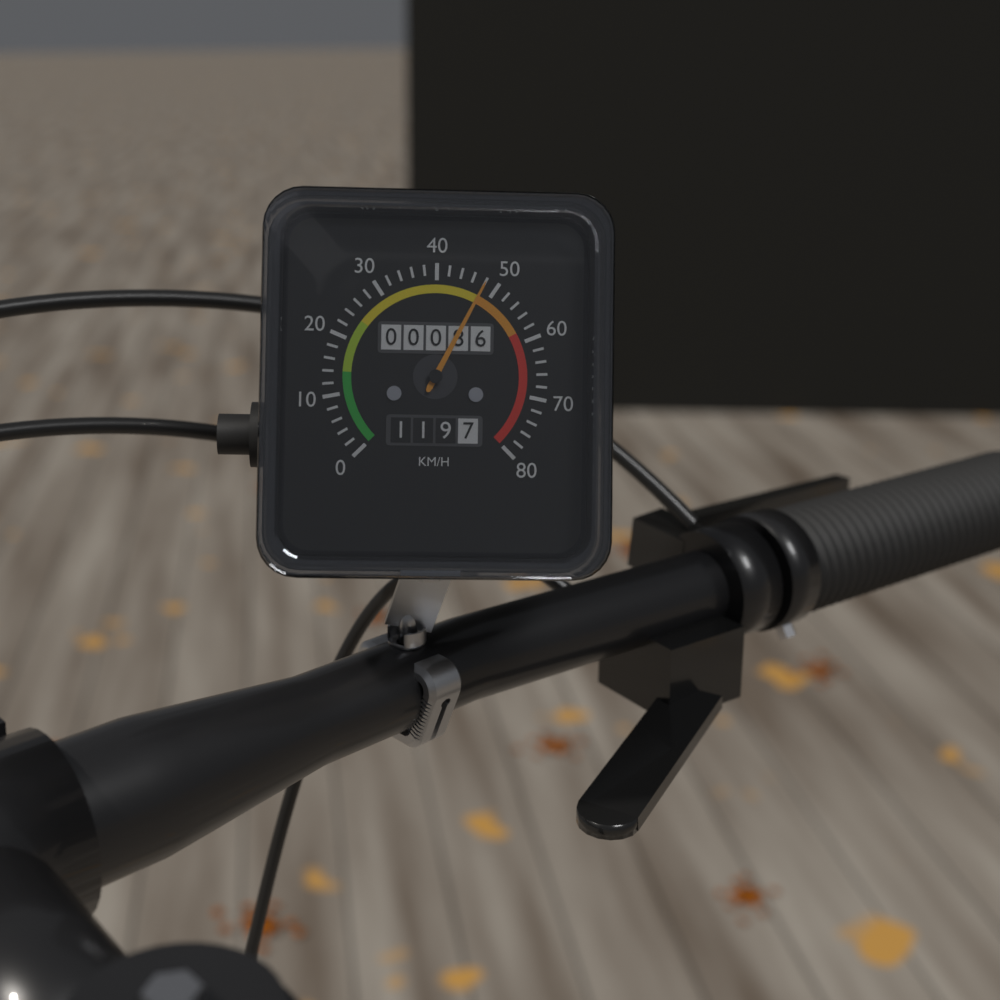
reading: 48 km/h
